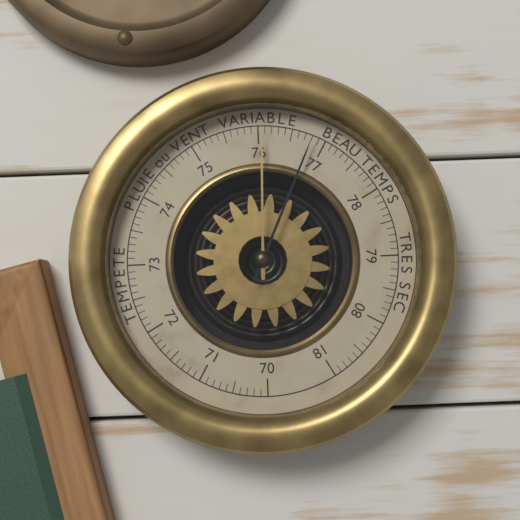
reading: 76.8 (no unit)
